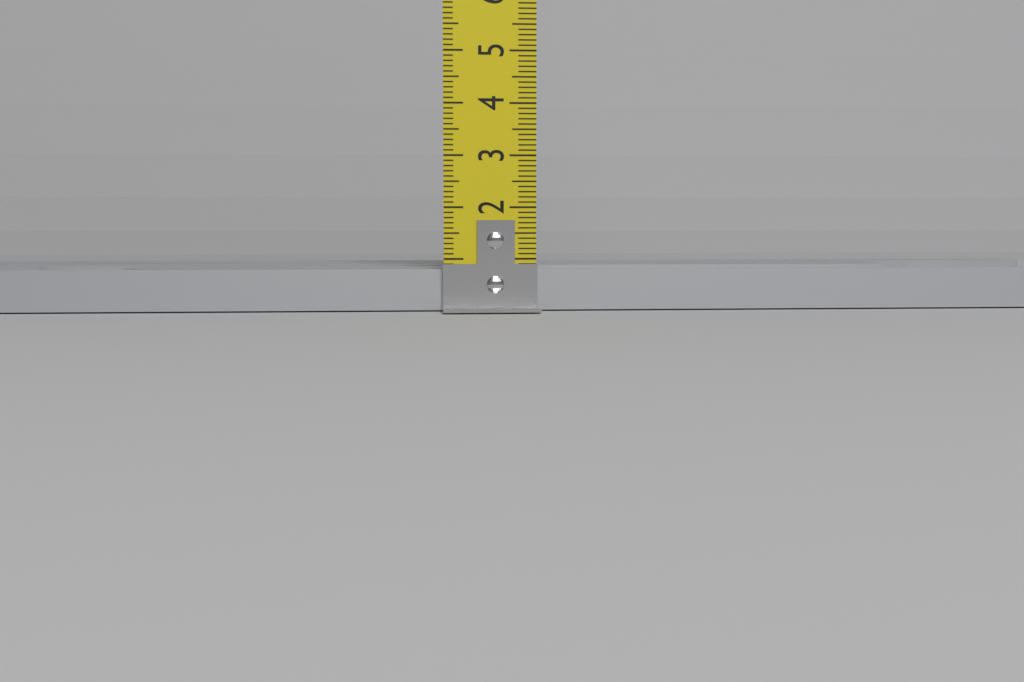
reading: 0.8 cm
